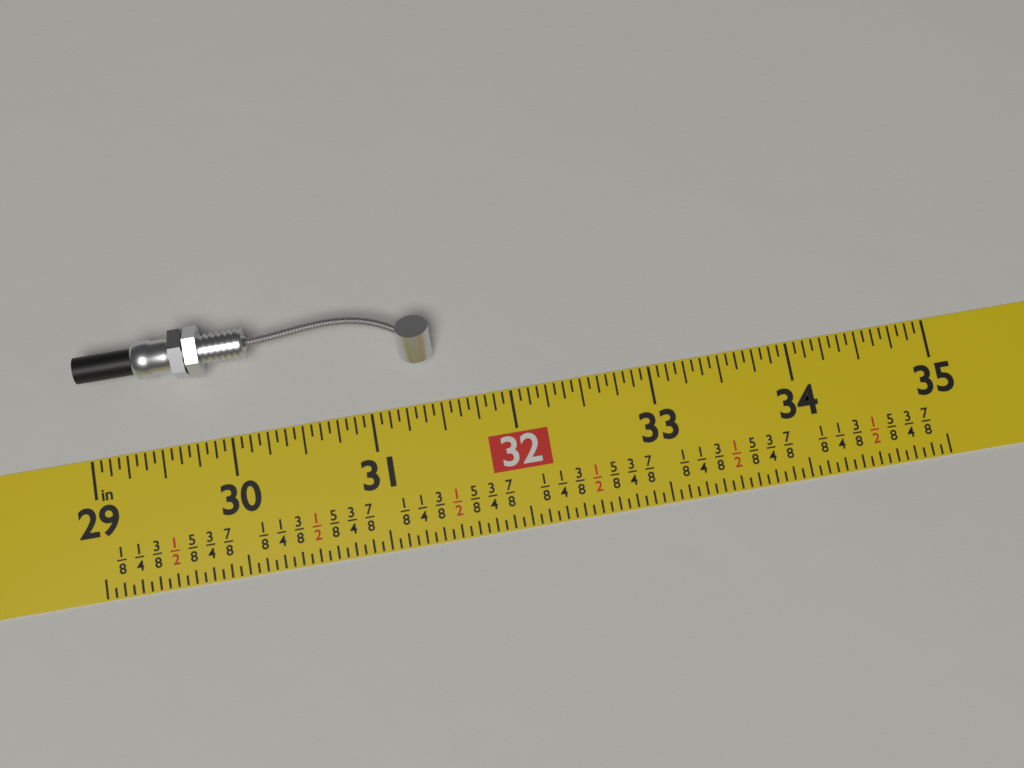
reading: 31.5000 in
